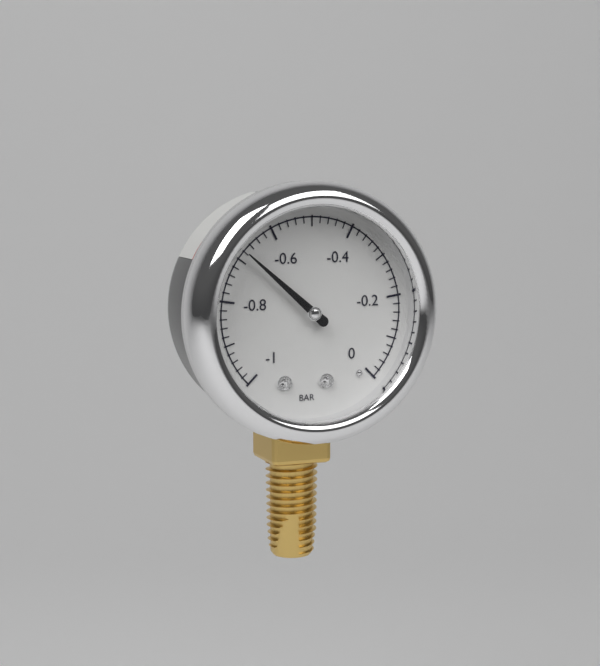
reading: -0.68 bar
